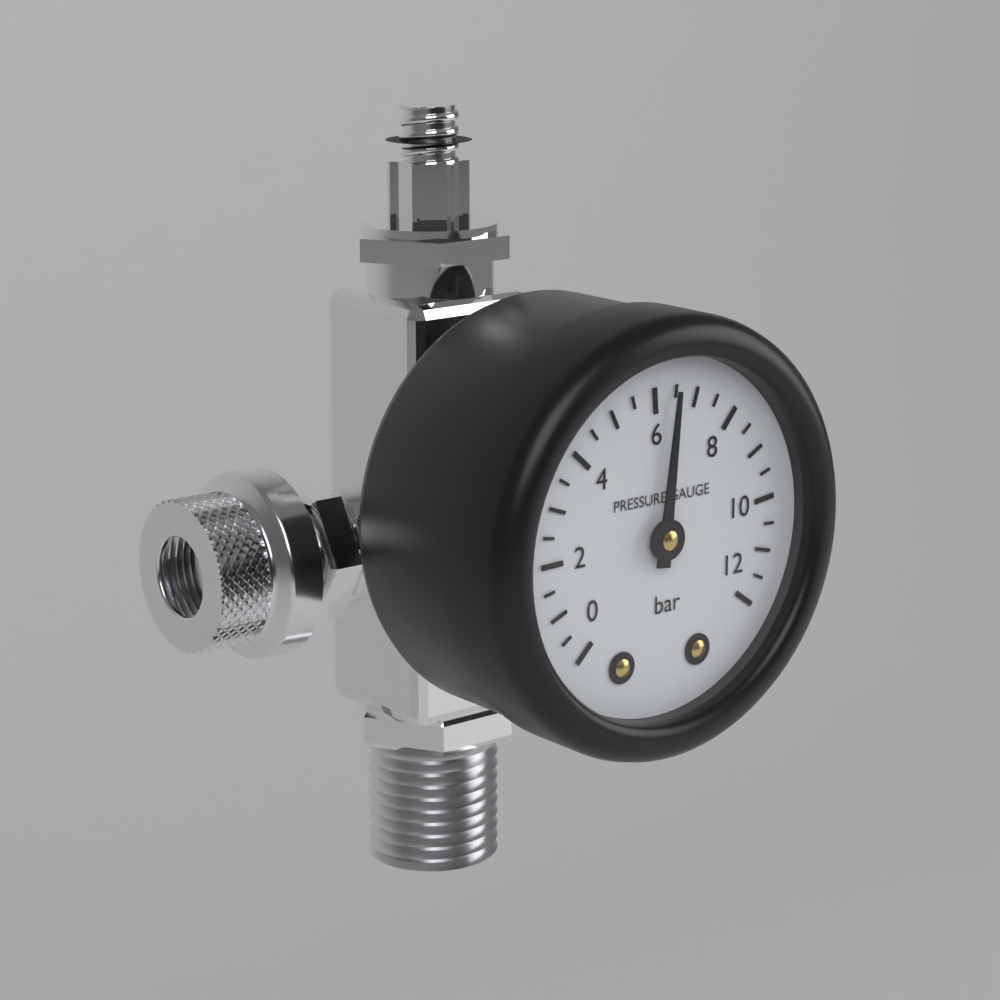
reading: 6.5 bar
